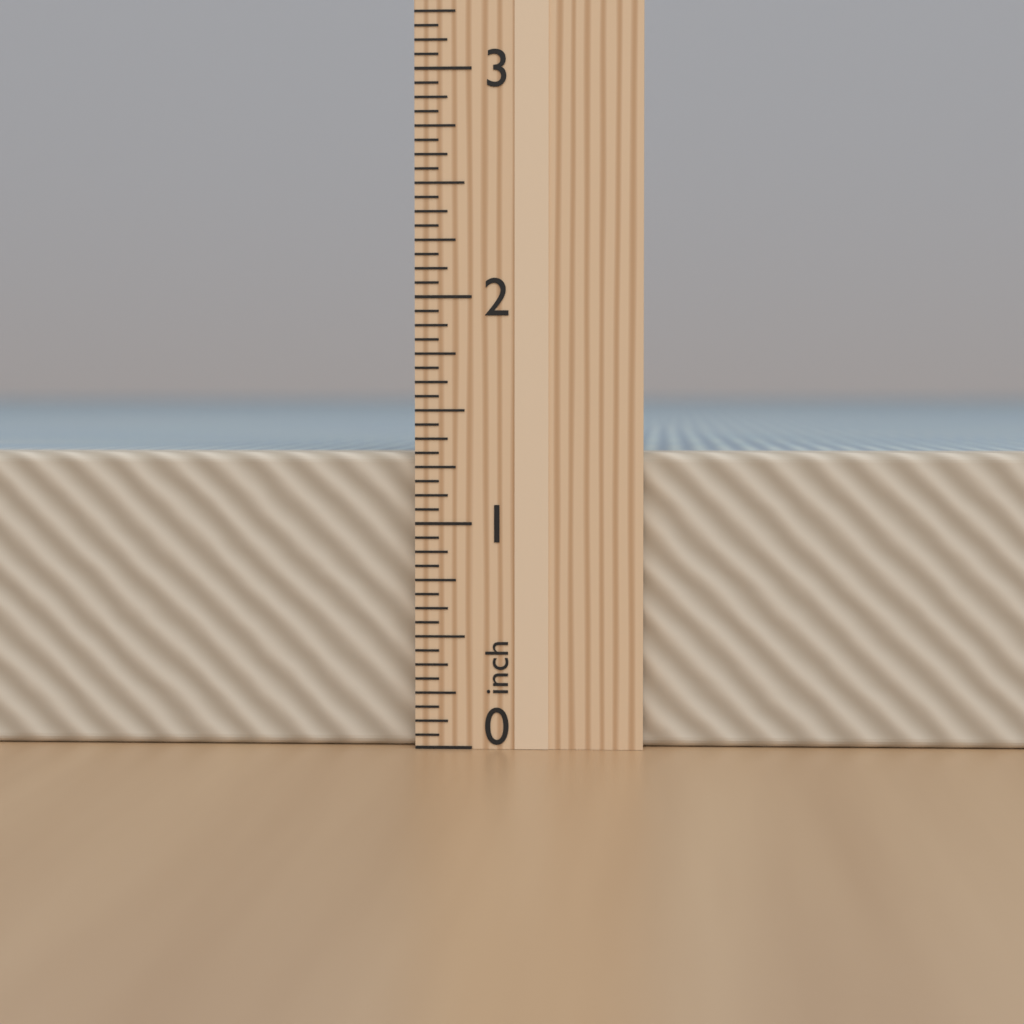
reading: 1.3125 in
